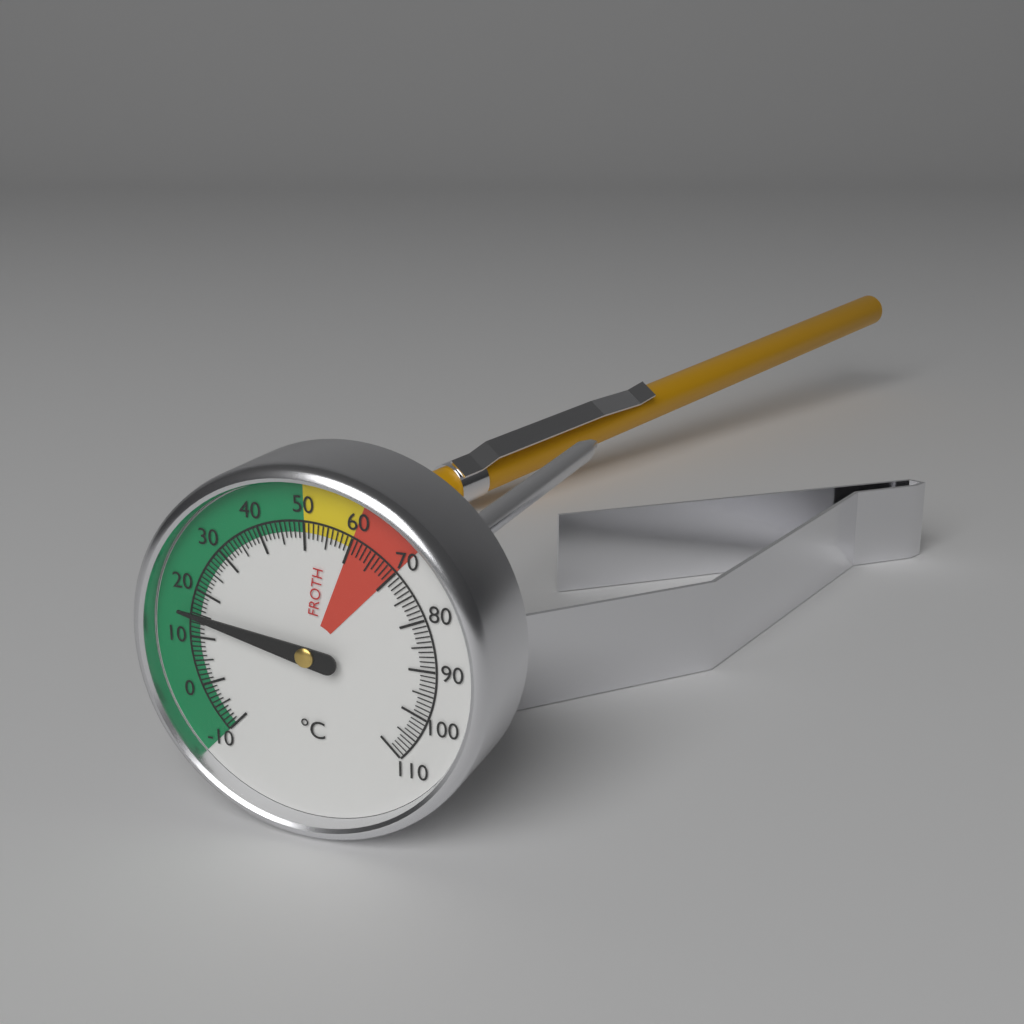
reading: 15 °C
